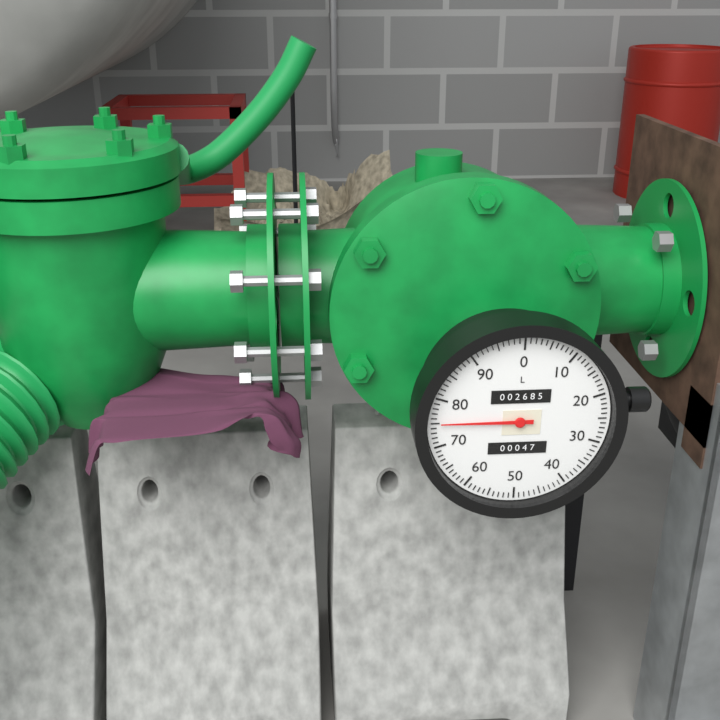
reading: 75 L
